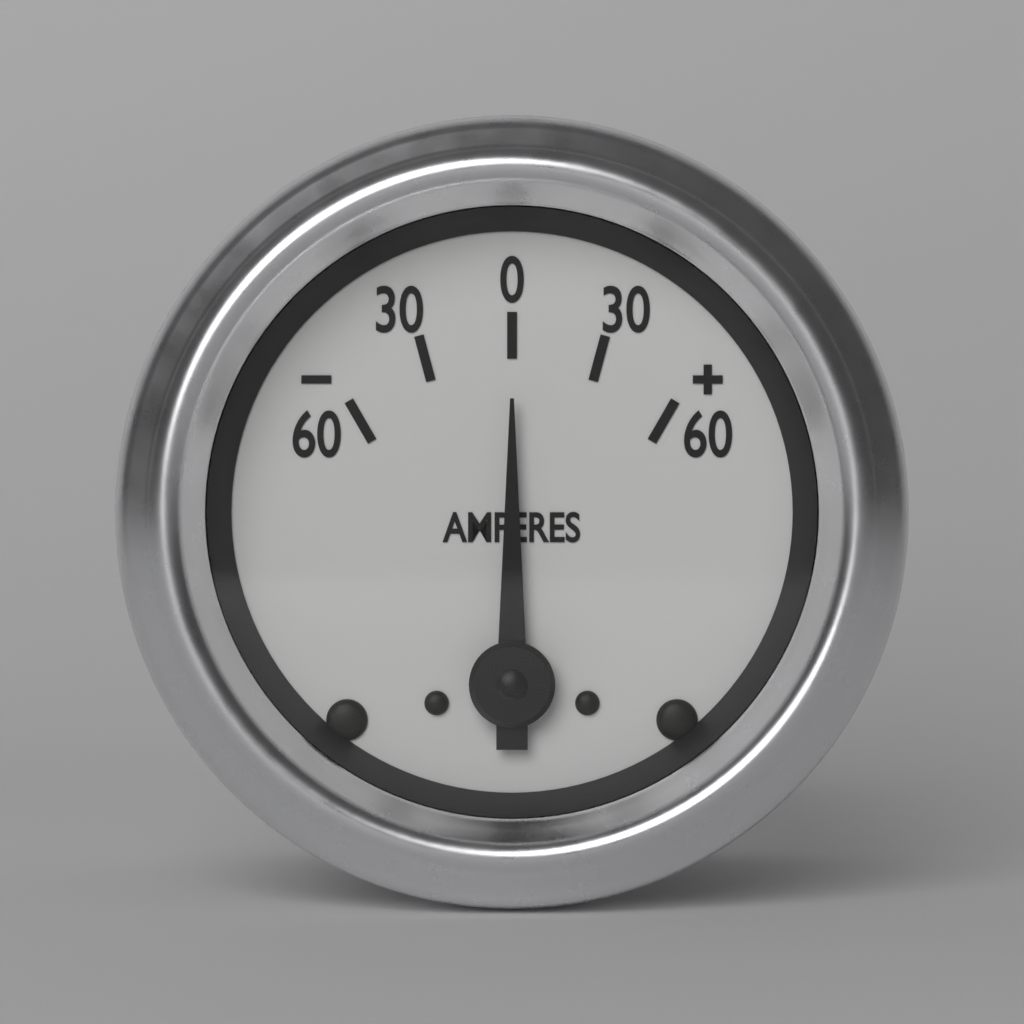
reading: 0 A
